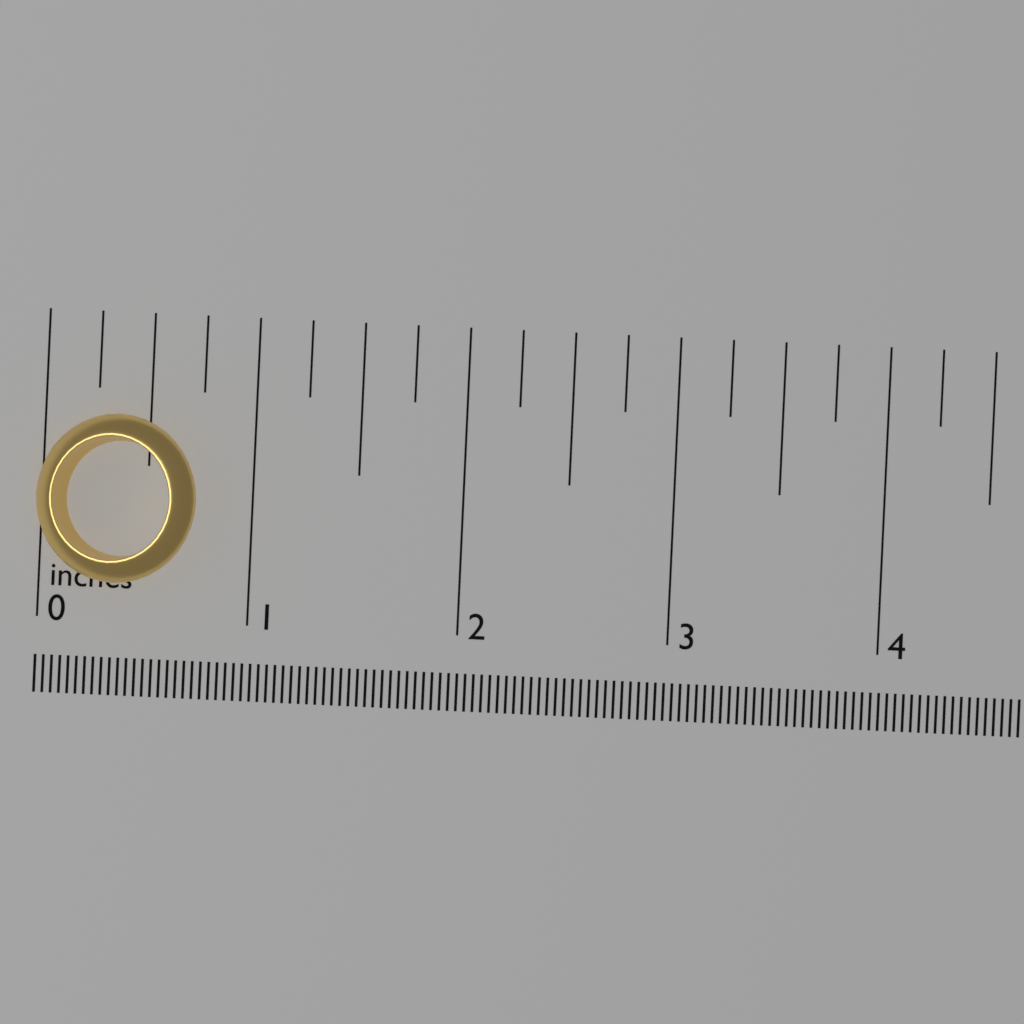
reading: 0.75 in
